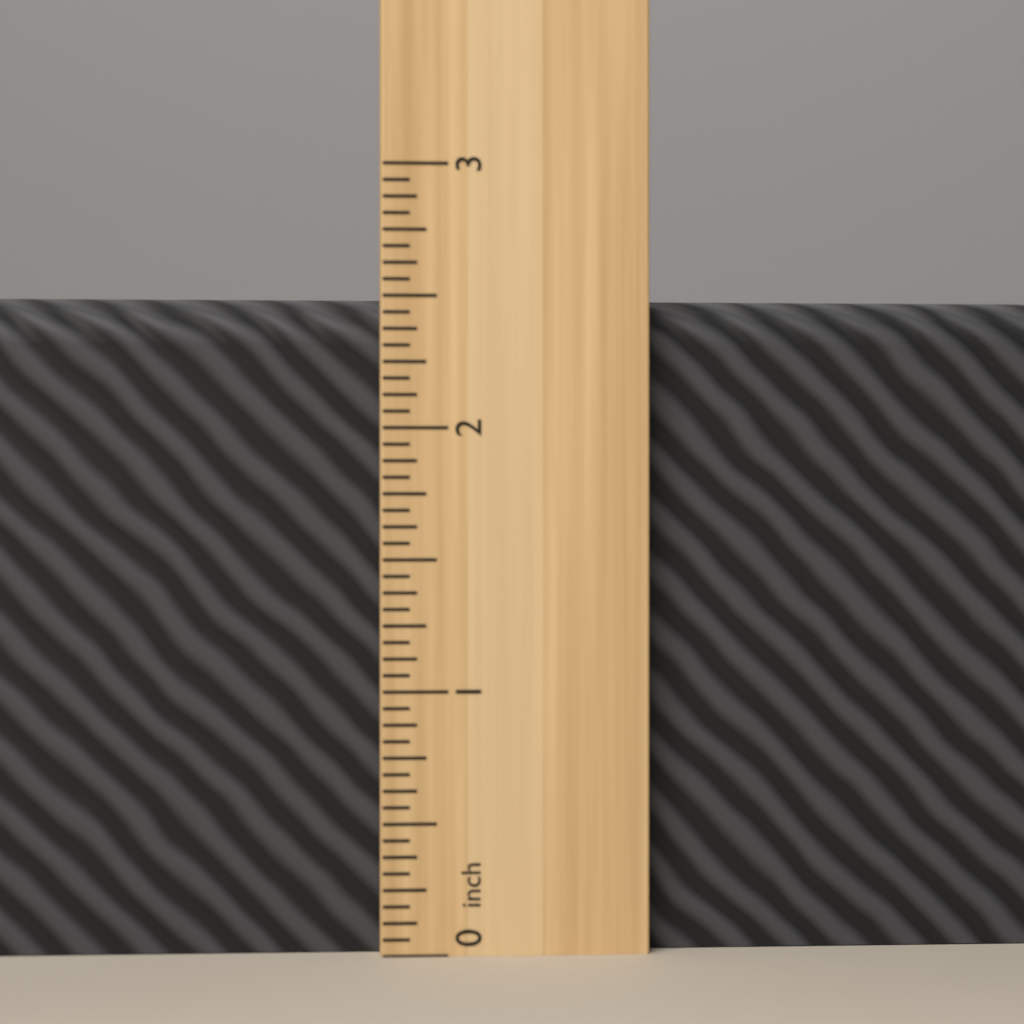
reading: 2.5000 inch
